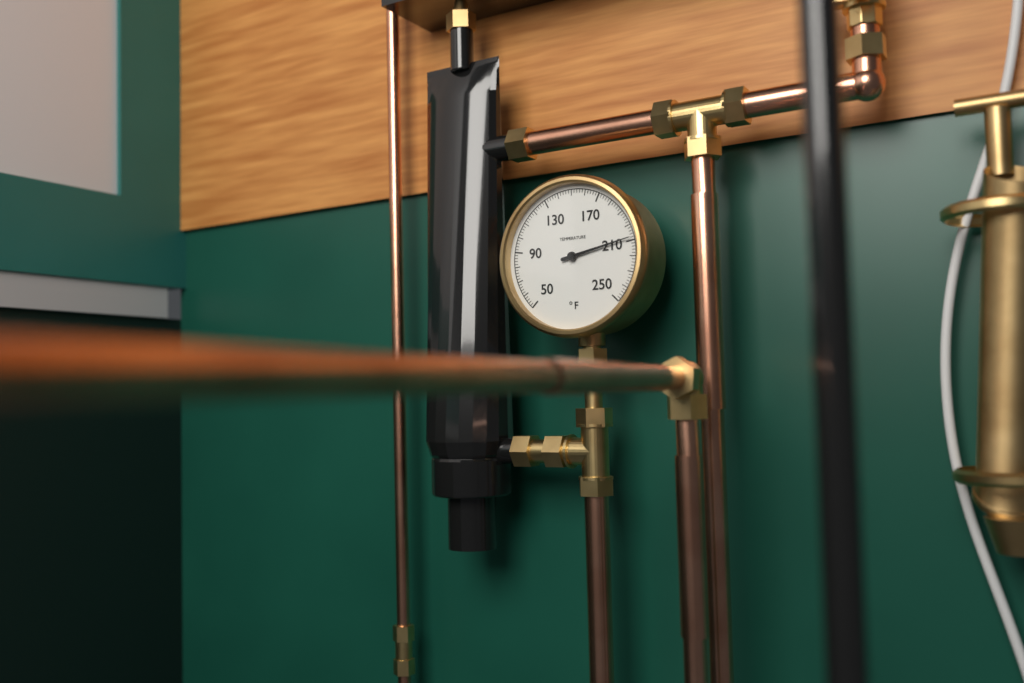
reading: 208 °F
